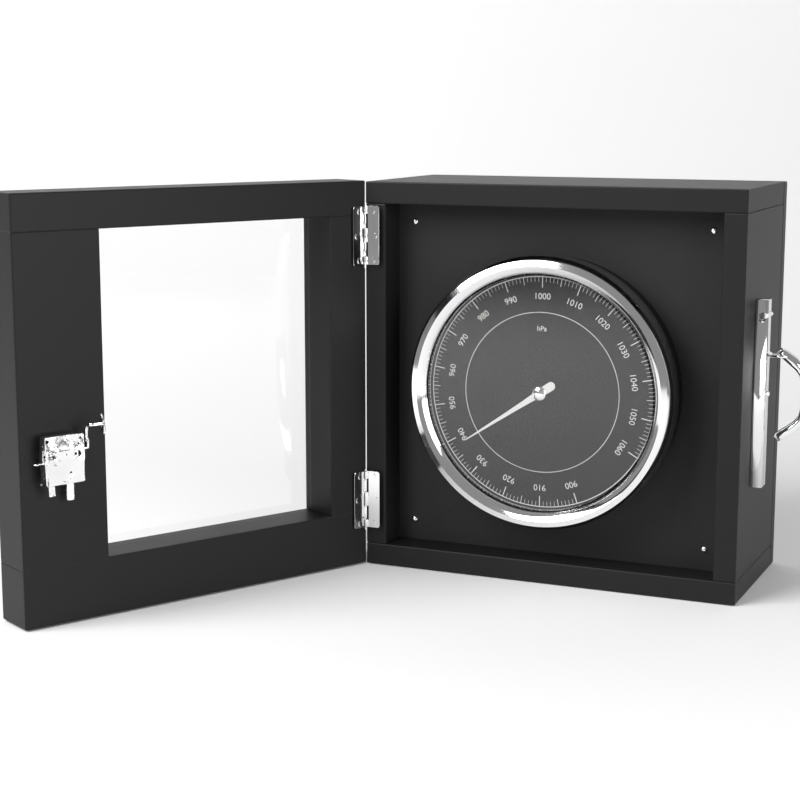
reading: 938 hPa
